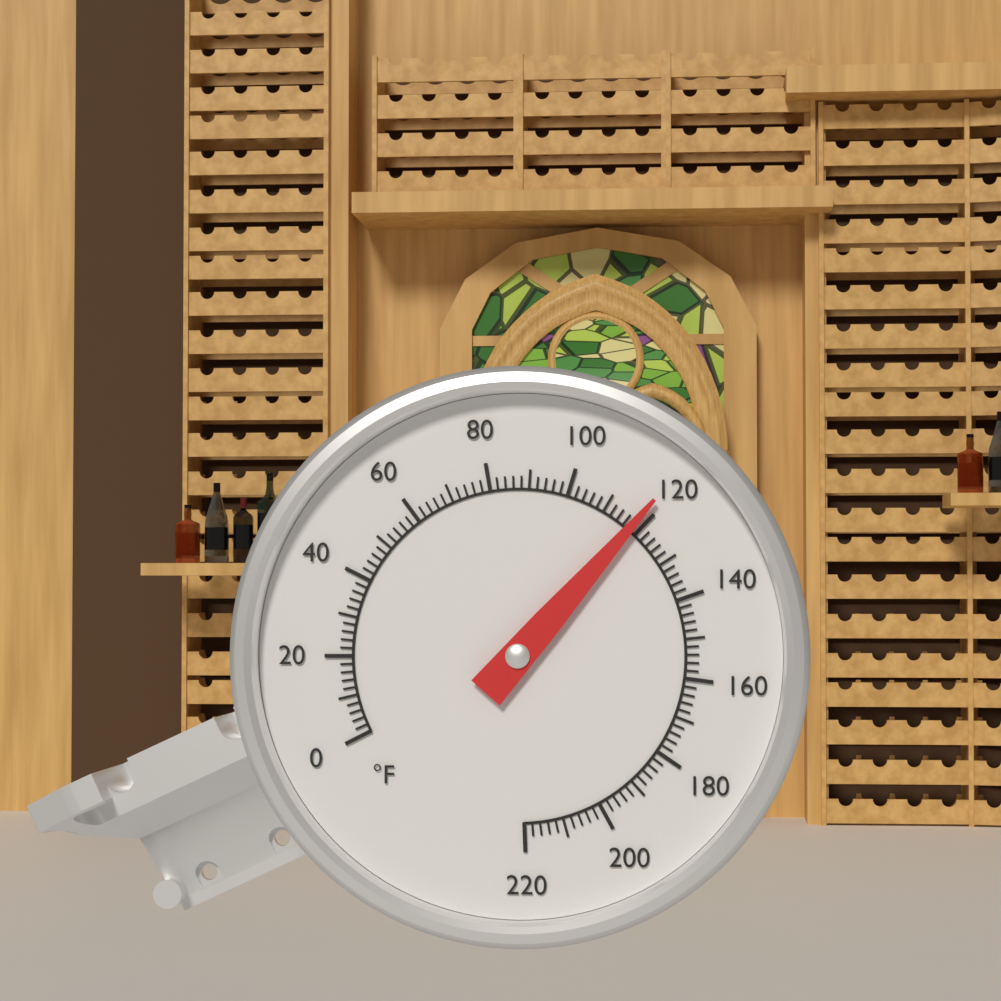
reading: 118 °F
